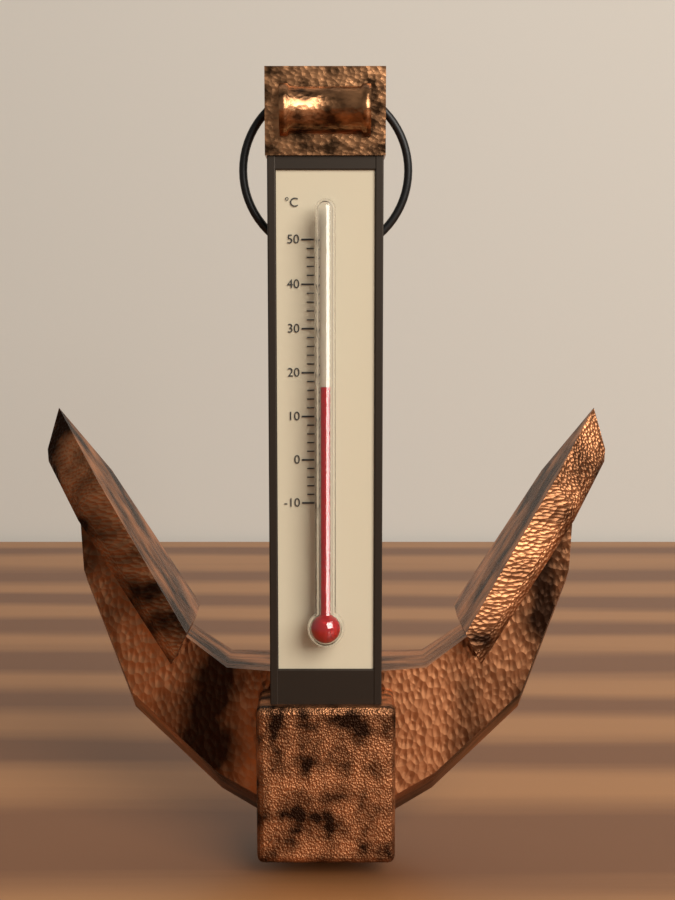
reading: 17 °C
